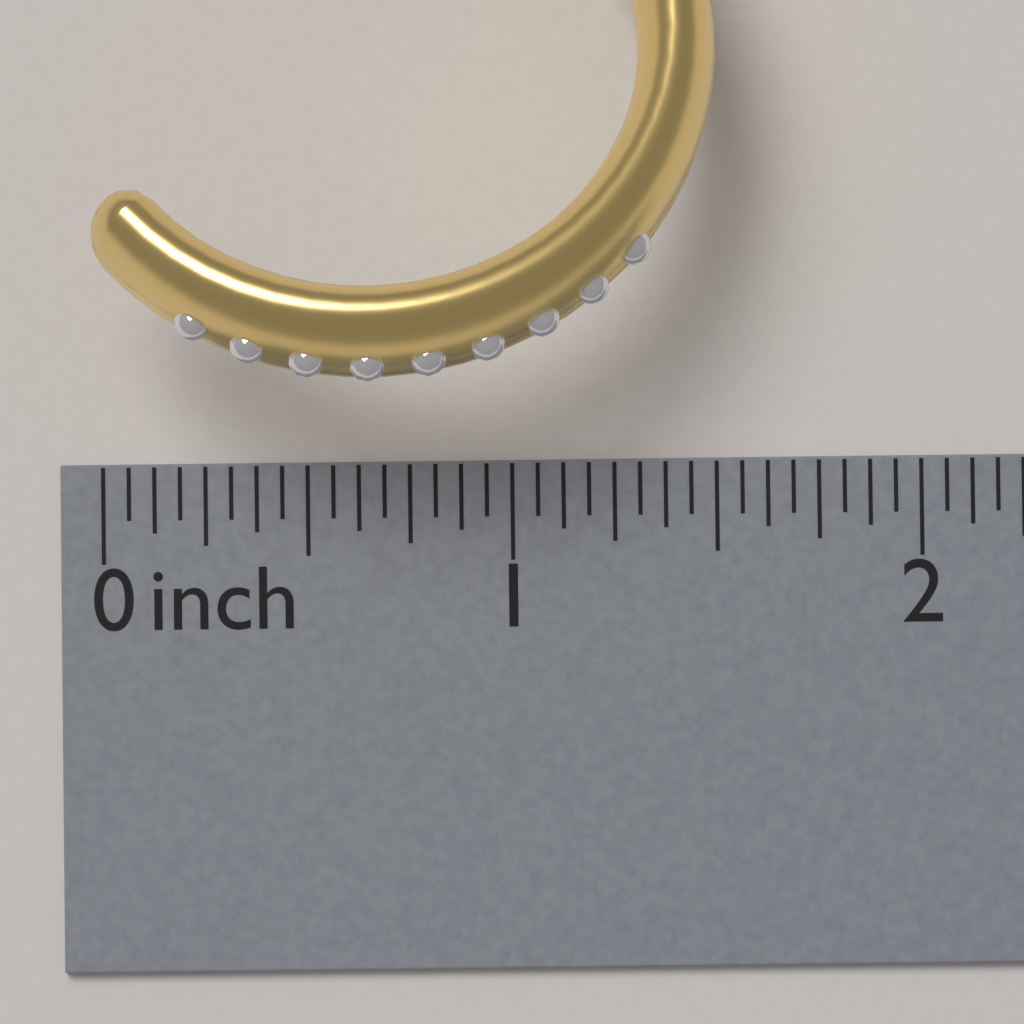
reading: 1.5000 inch
